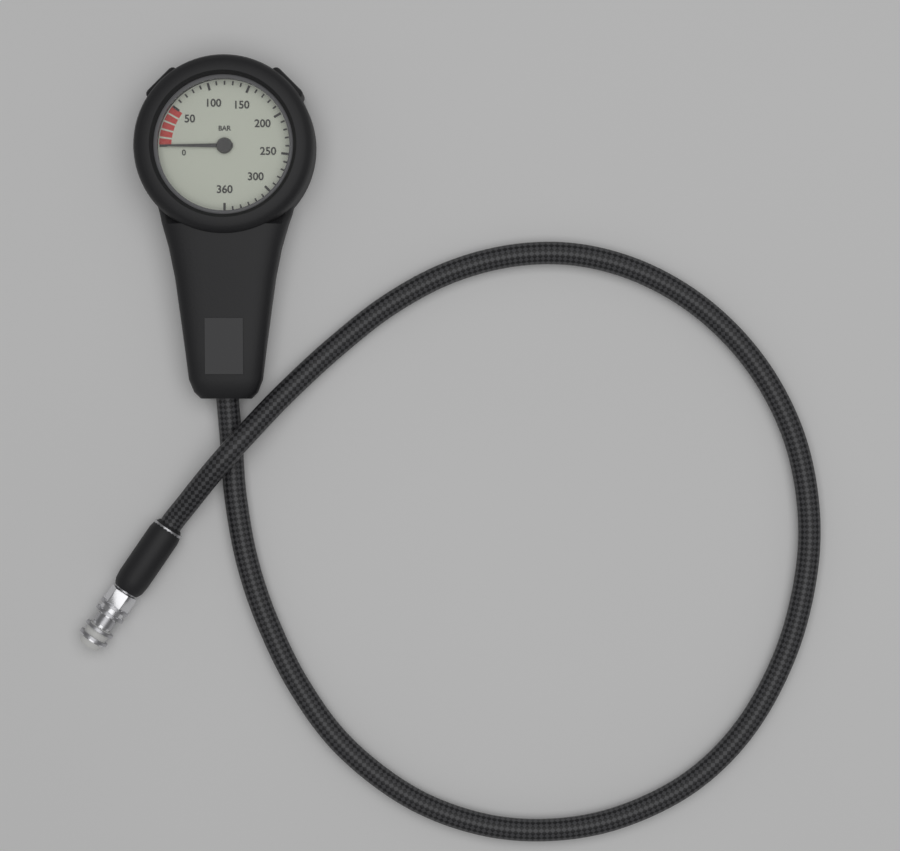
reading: 0 bar
